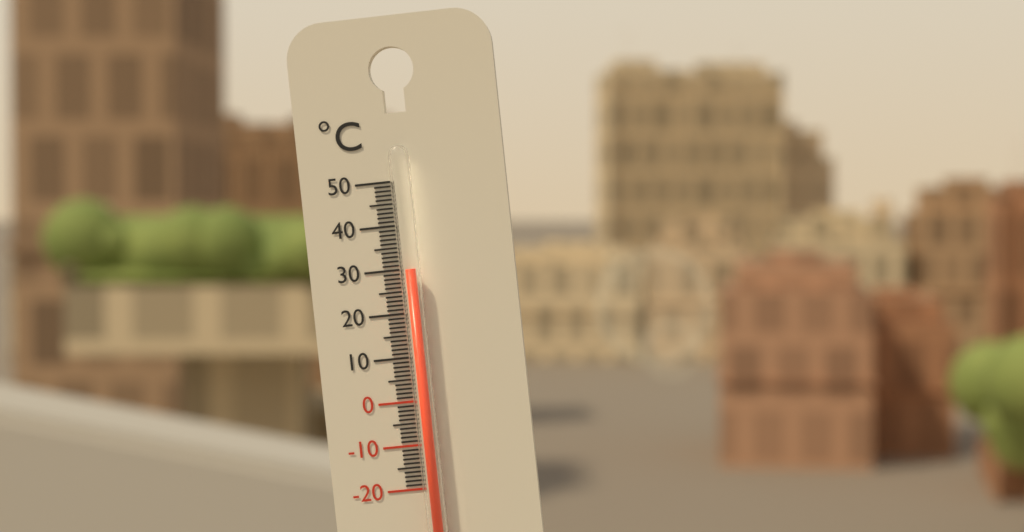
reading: 30 °C
